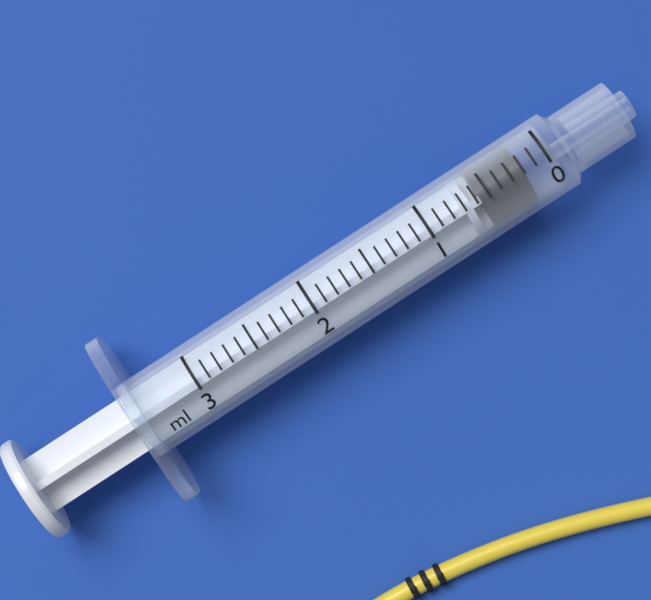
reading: 0.2 ml
